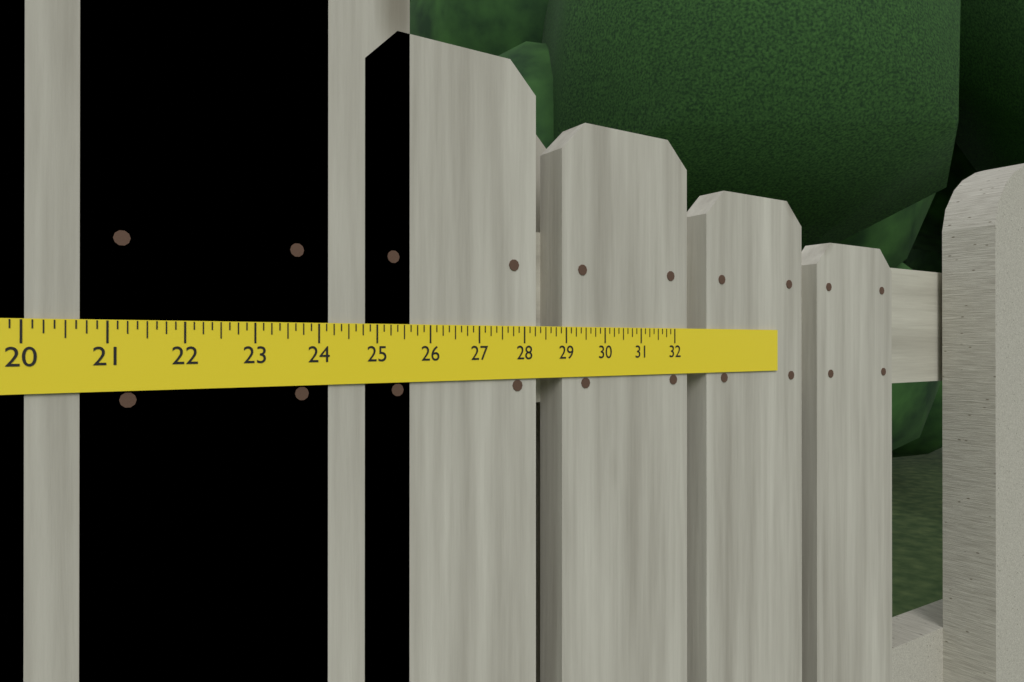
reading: 25.625 in
